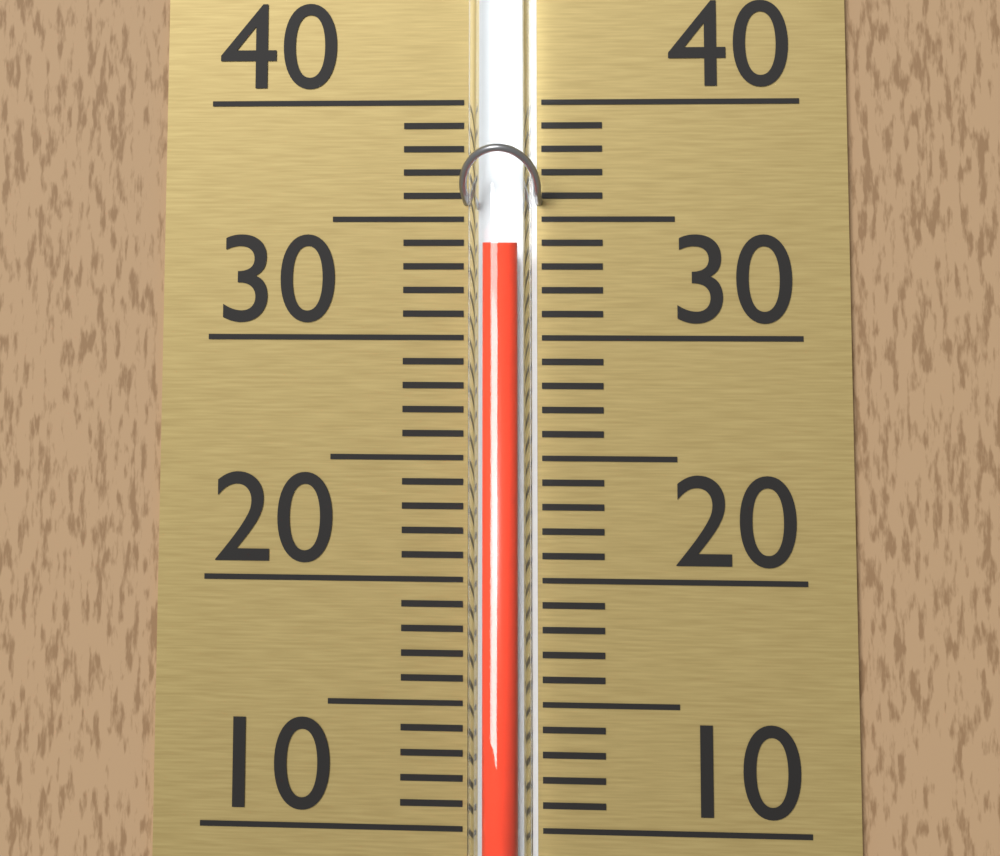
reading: 34 (no unit)
